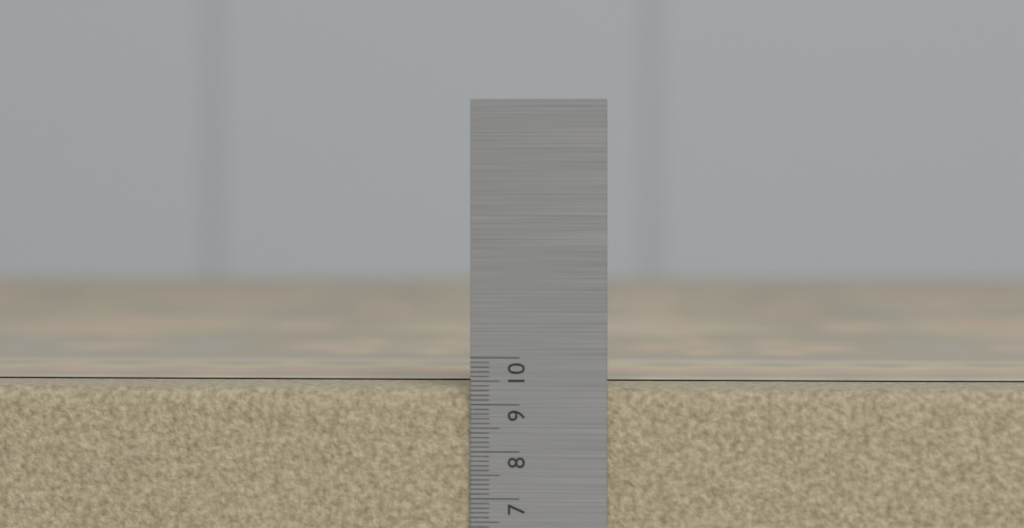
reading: 9.4 (no unit)
